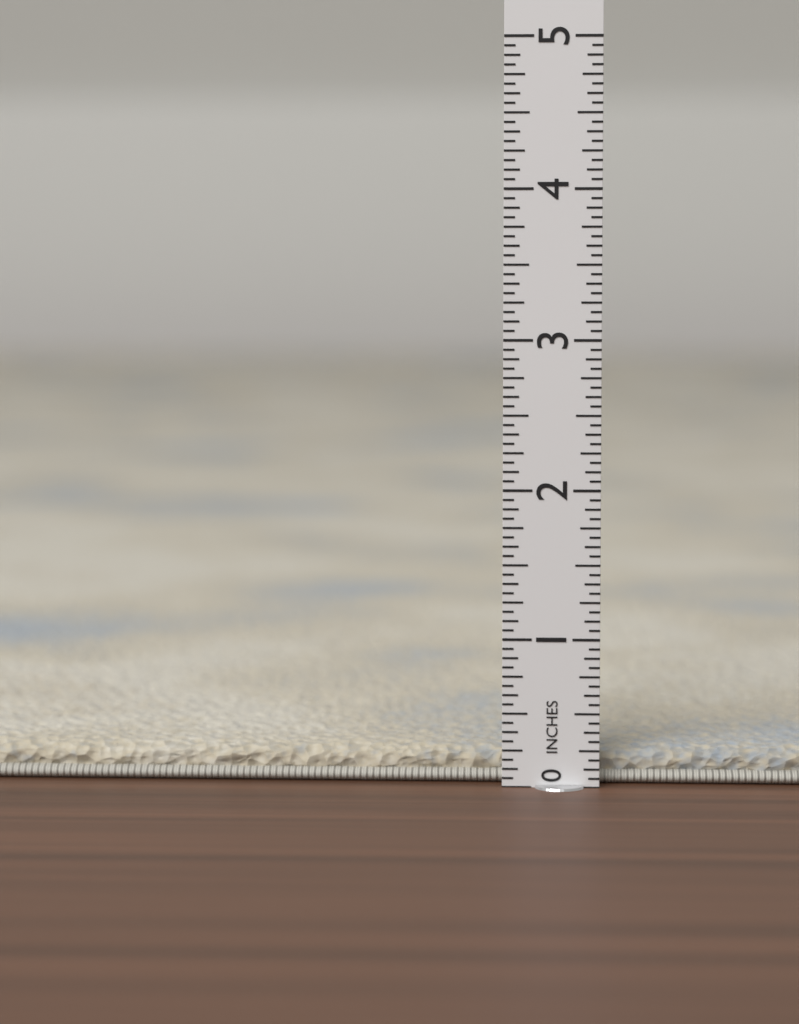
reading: 0.2500 in
